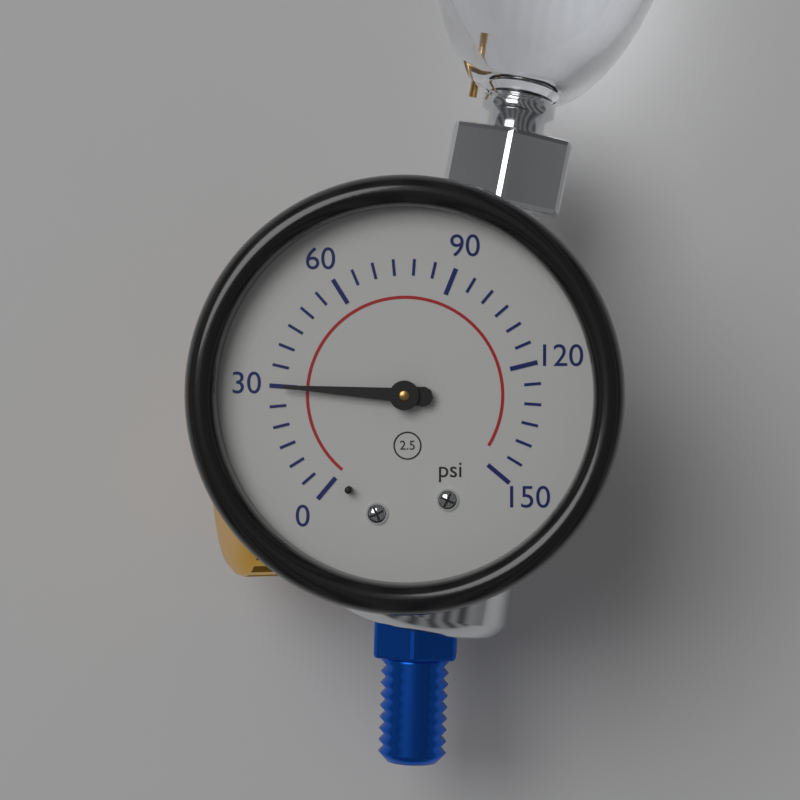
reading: 30 psi
